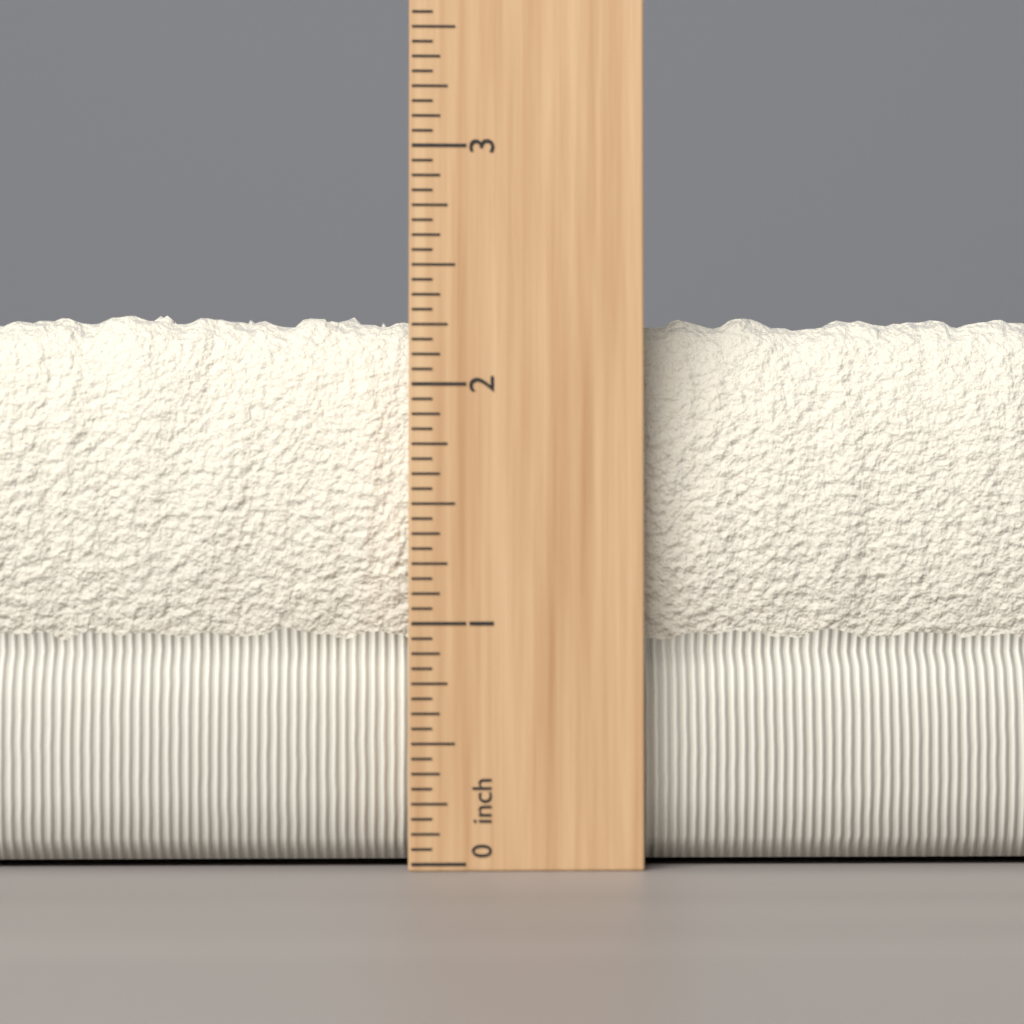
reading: 2.3750 inch
